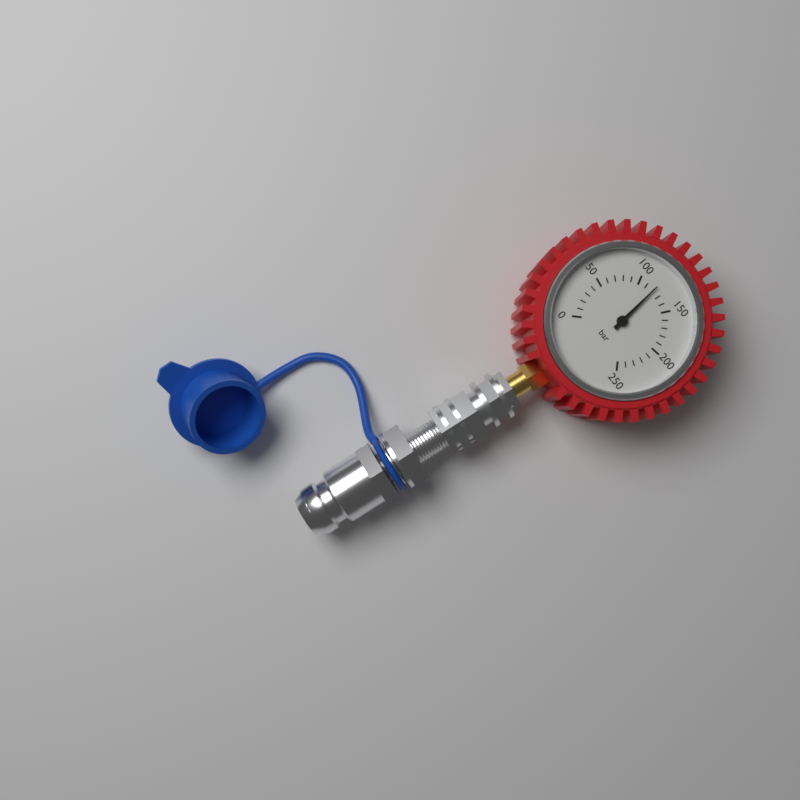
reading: 120 bar
